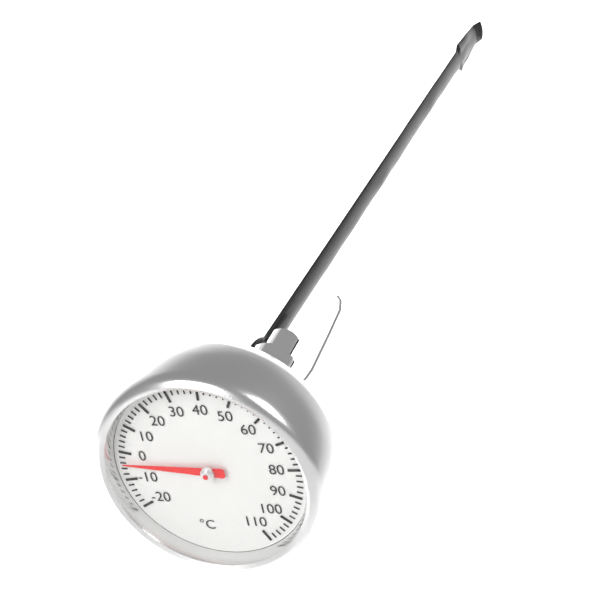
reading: -4 °C
